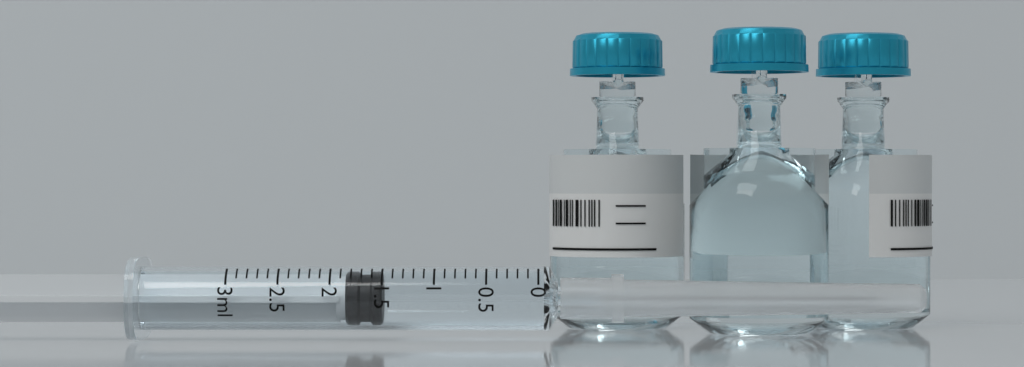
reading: 1.5 ml
